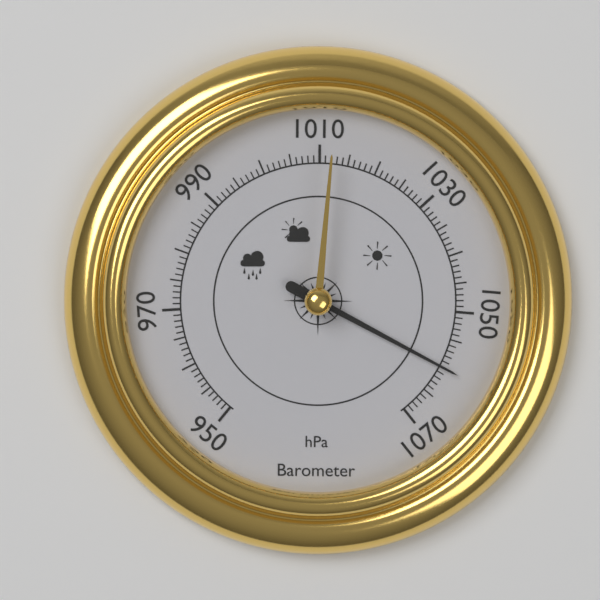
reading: 1060 hPa
